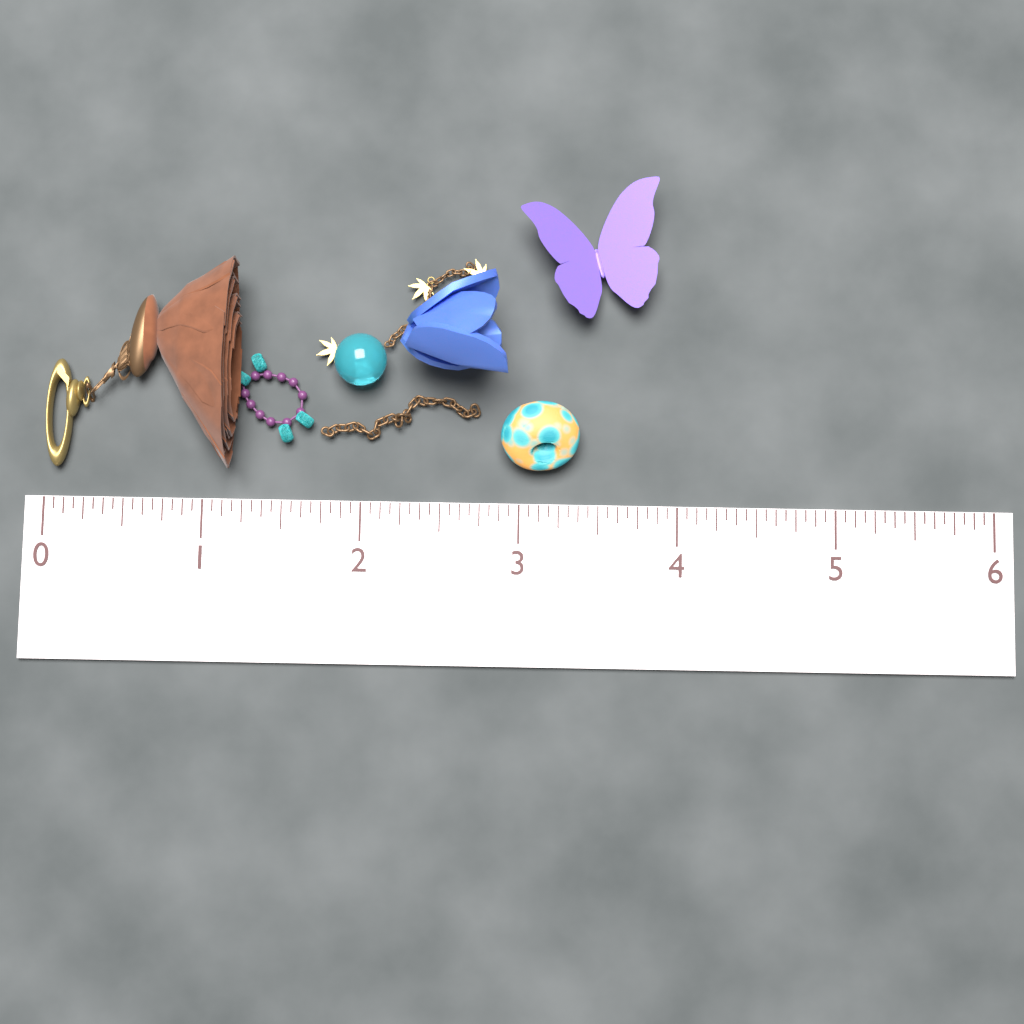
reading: 1.2500 (no unit)
